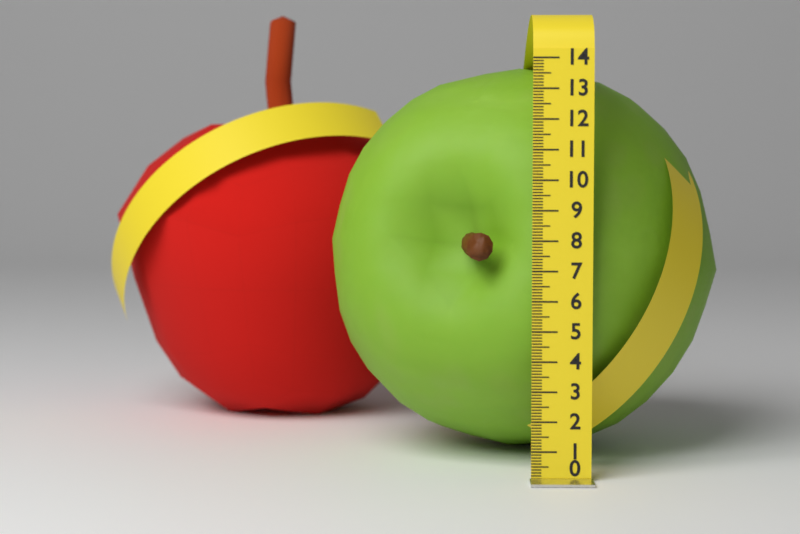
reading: 13.8 (no unit)
